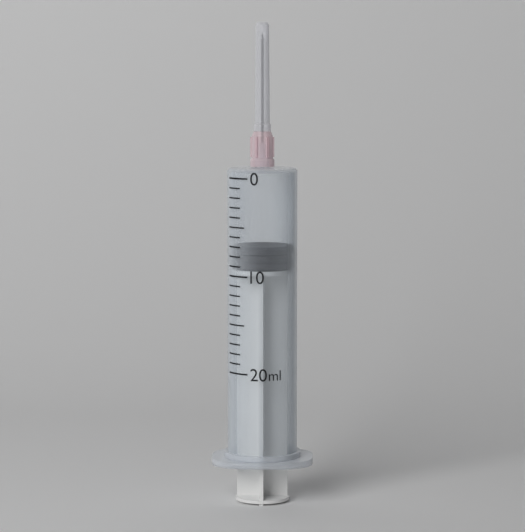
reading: 7 ml
